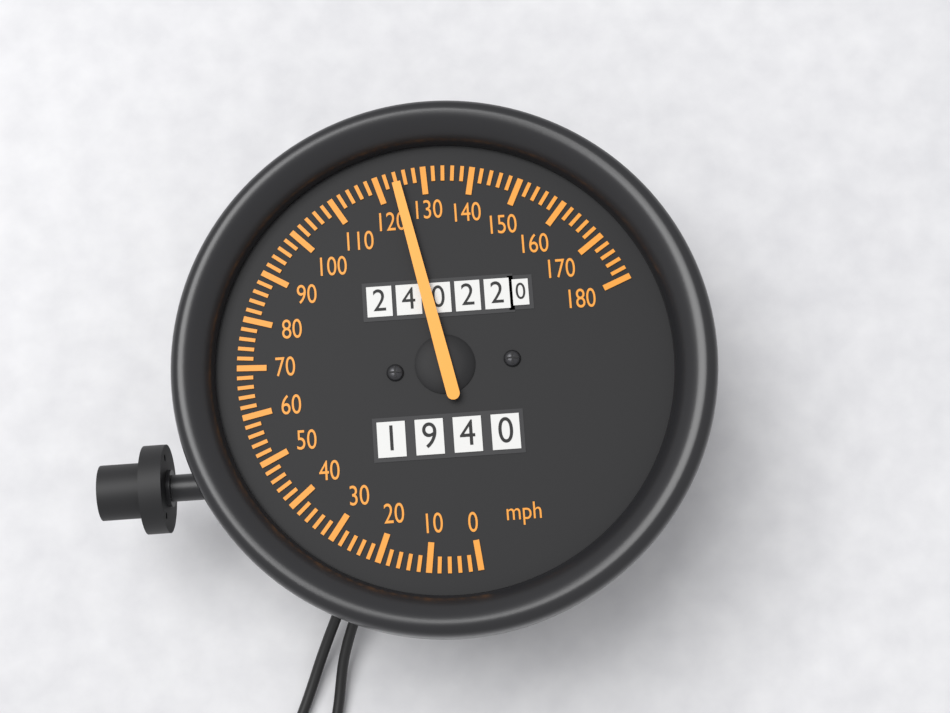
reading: 124 mph
